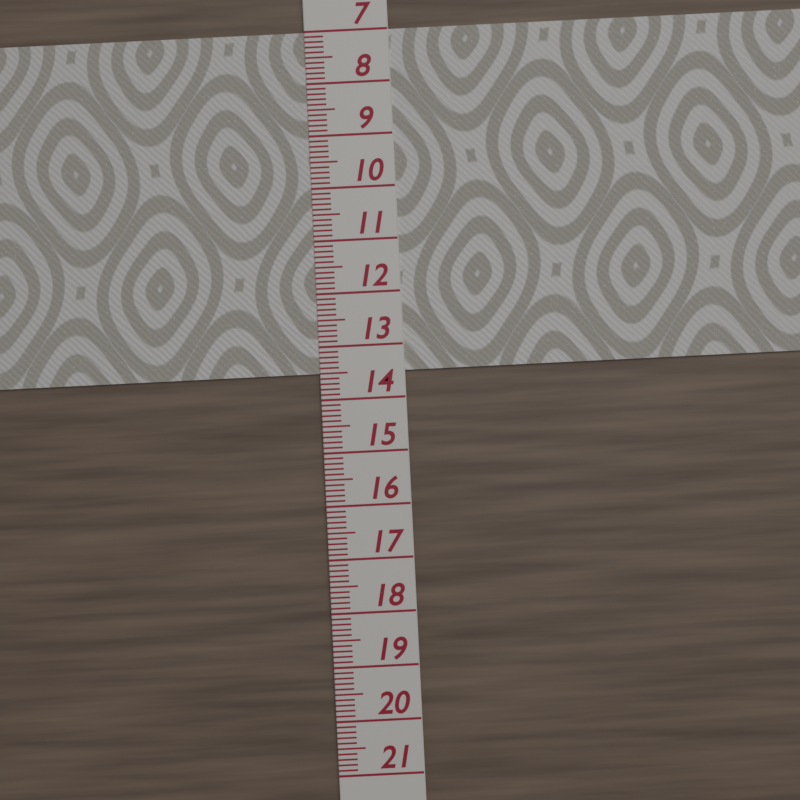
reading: 13.5 (no unit)
